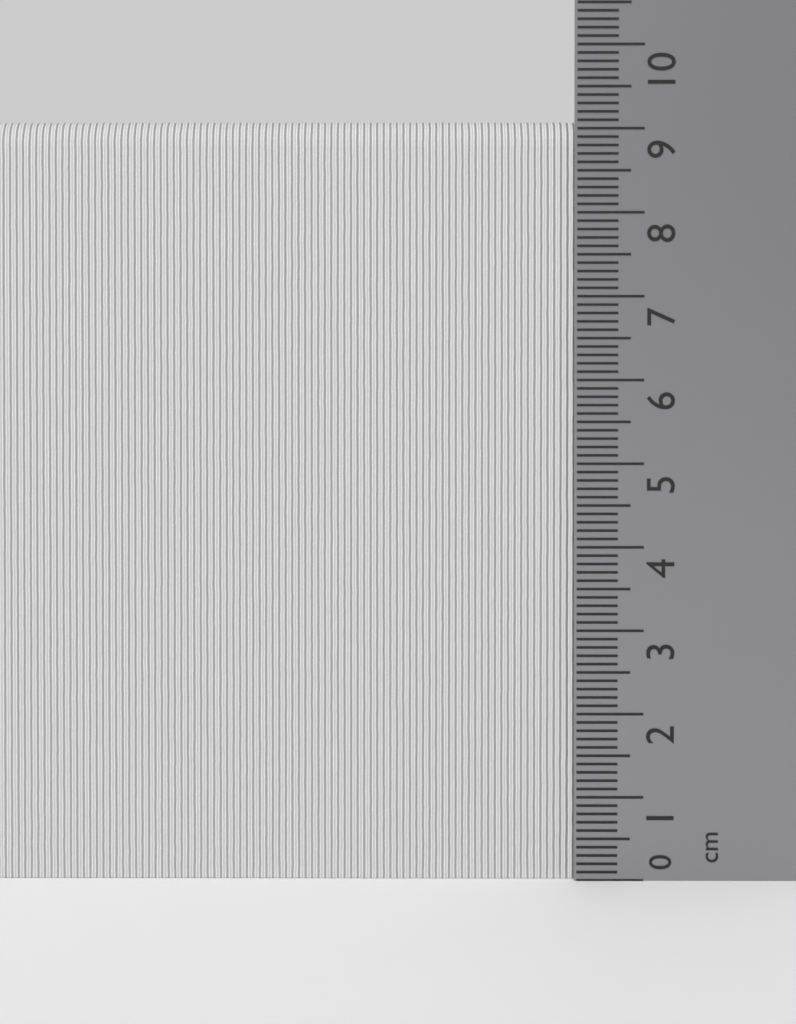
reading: 9.1 cm
